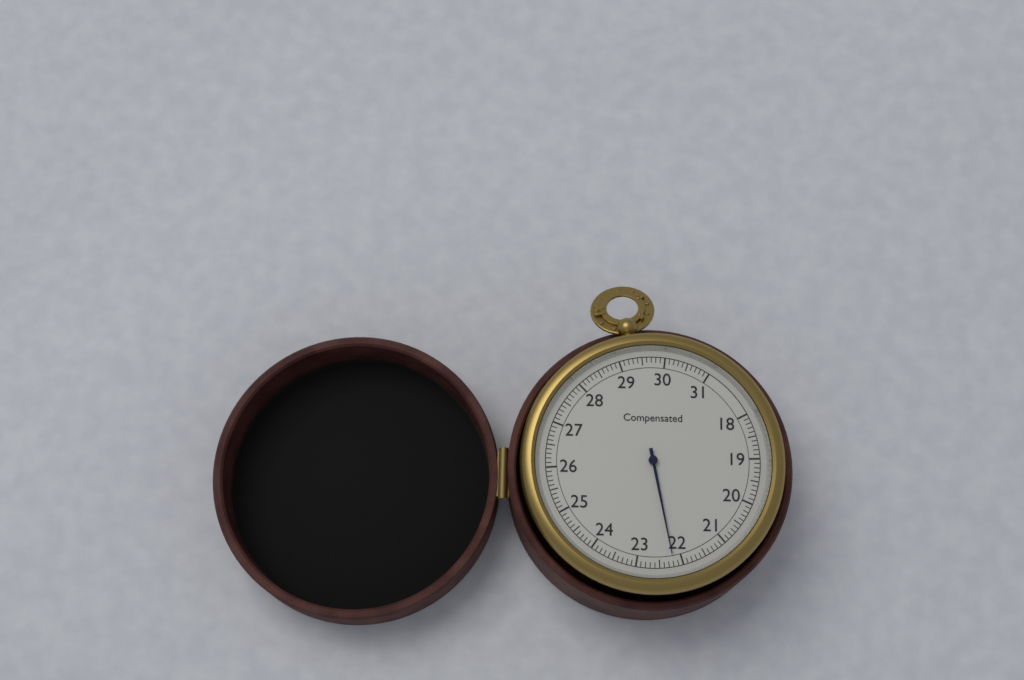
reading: 22.2 (no unit)
